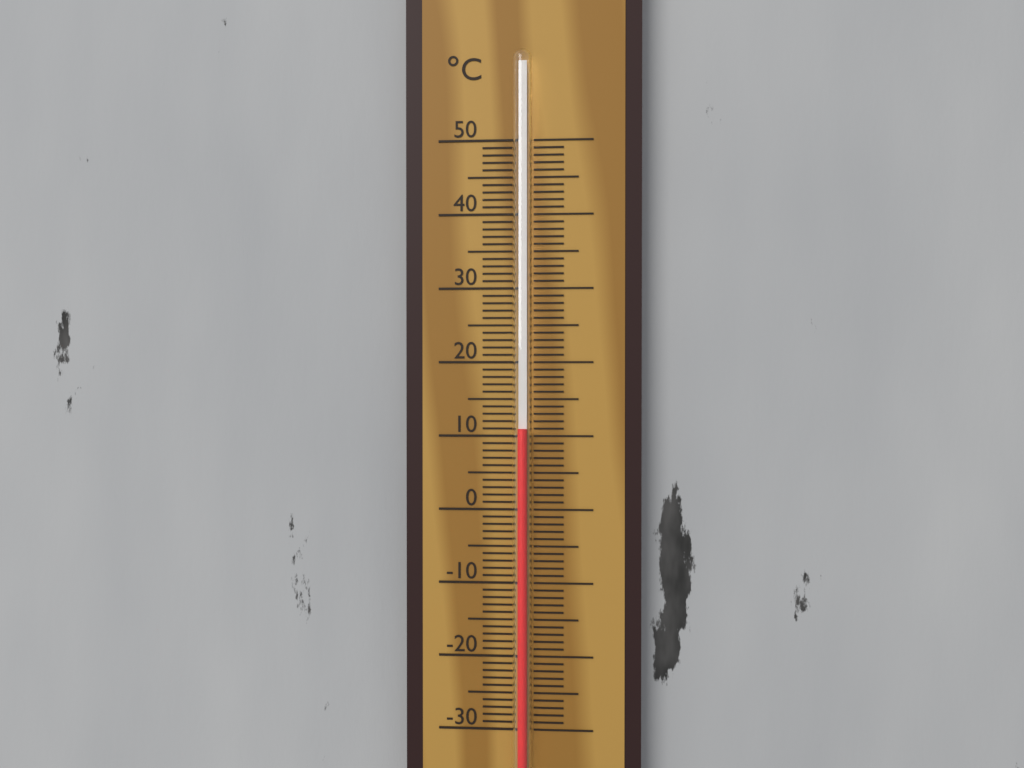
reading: 11 °C
